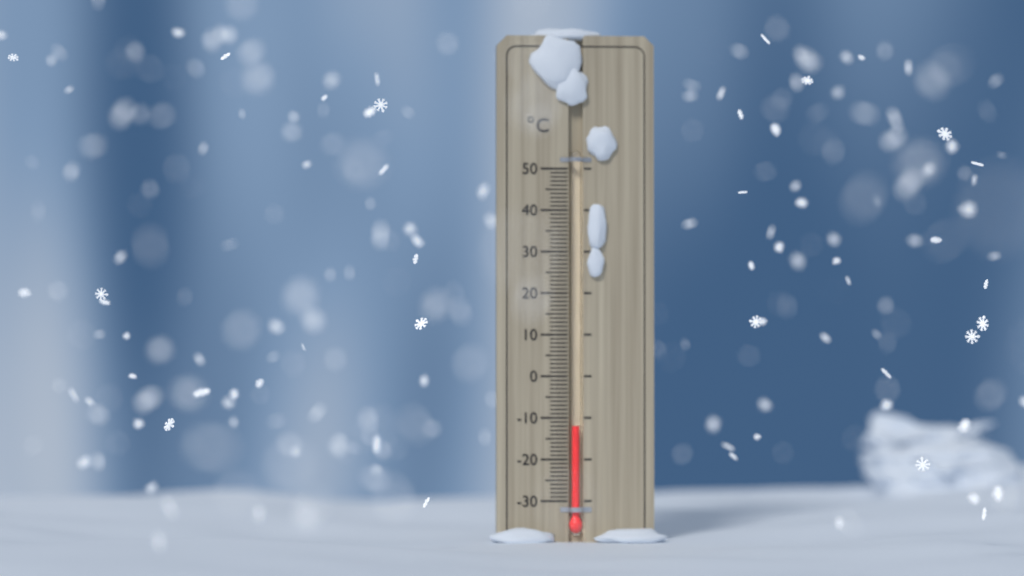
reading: -12 °C
